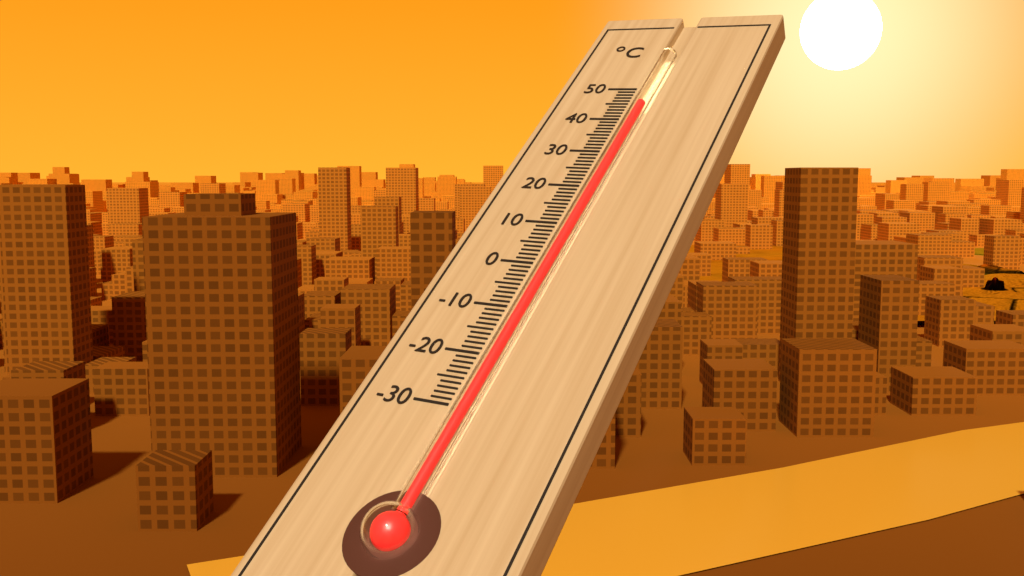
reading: 45 °C
